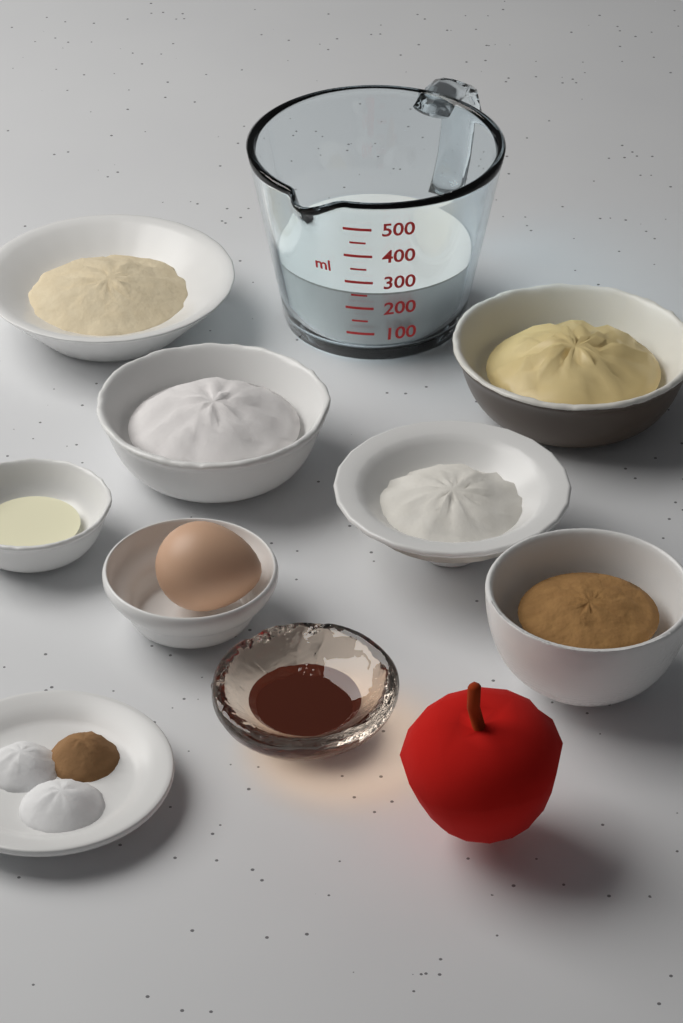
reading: 250 ml
